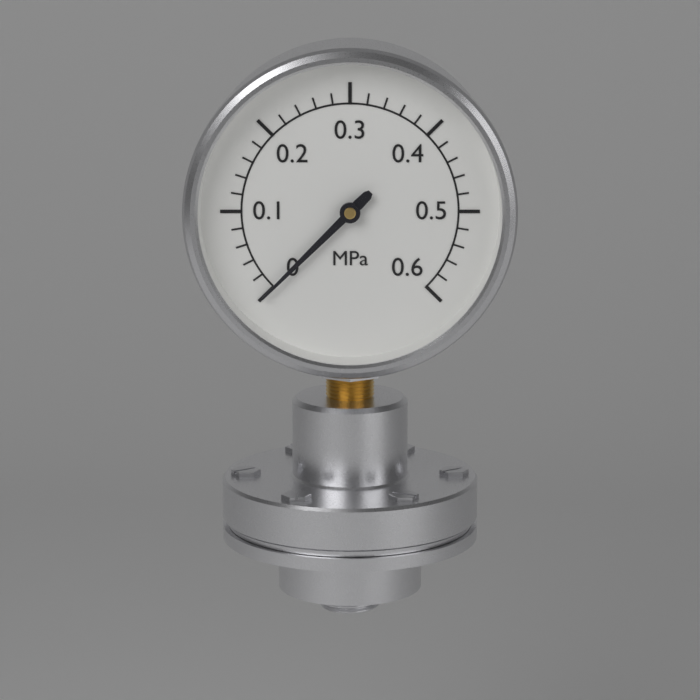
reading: 0.00 MPa
